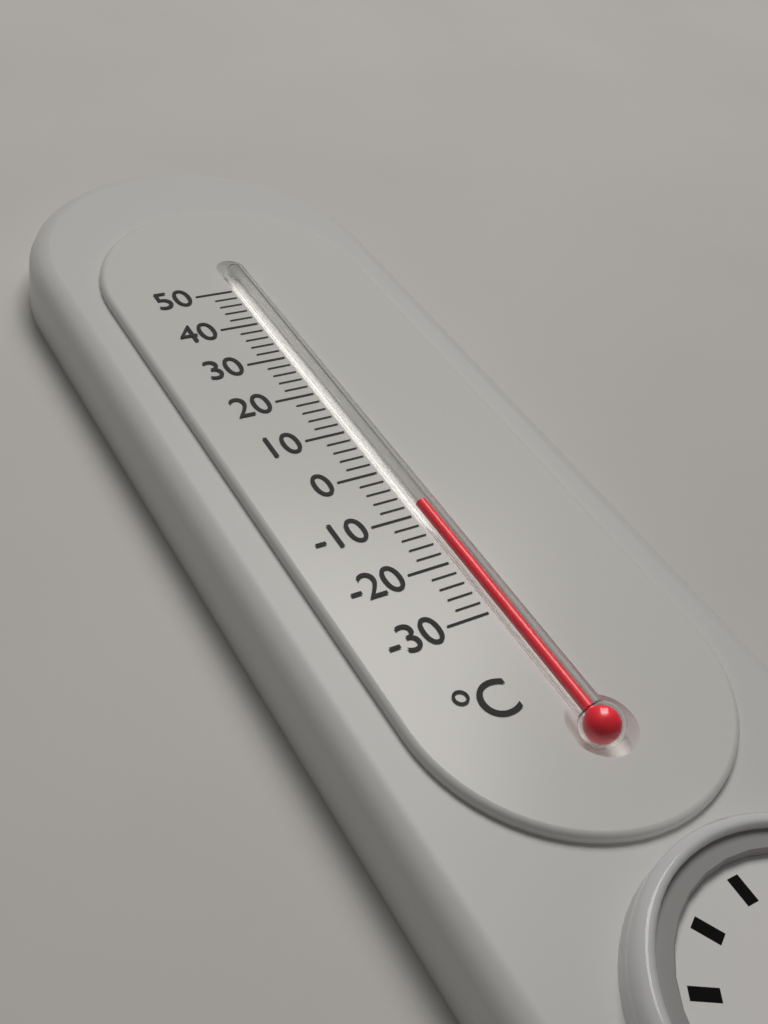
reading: -8 °C
